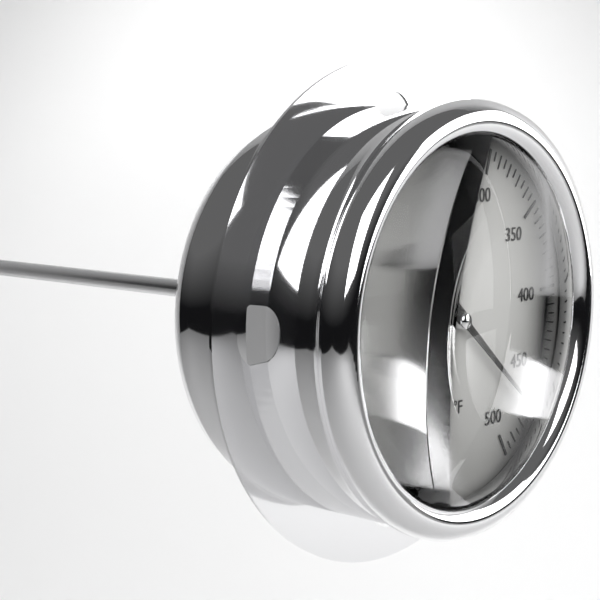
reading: 470 °F
